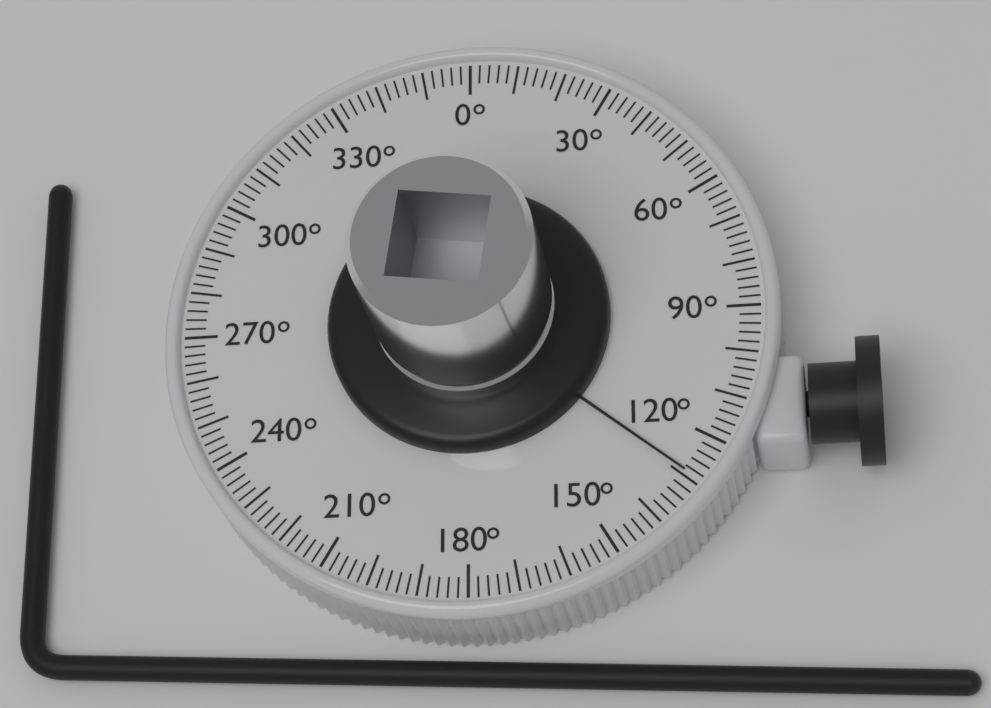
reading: 129 °
